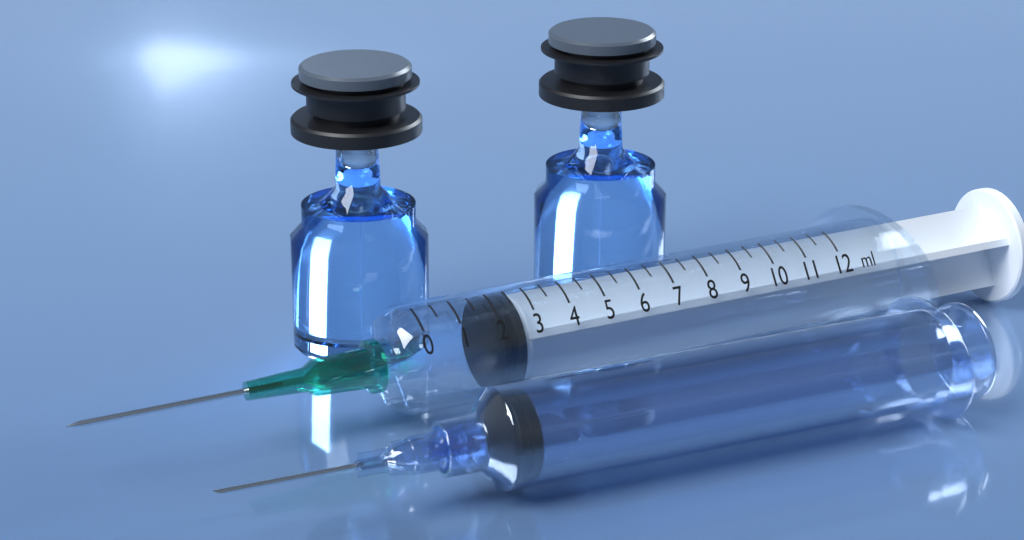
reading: 2.0 ml
